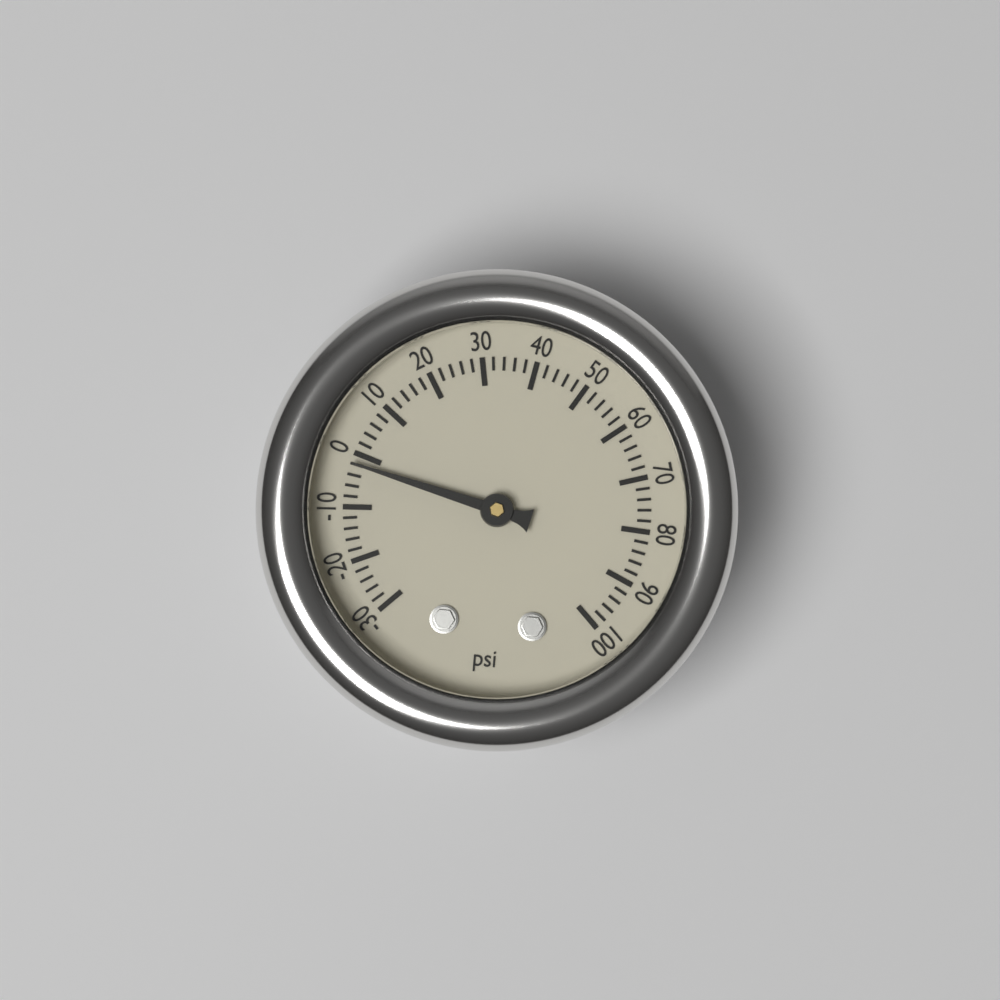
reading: -2 psi
